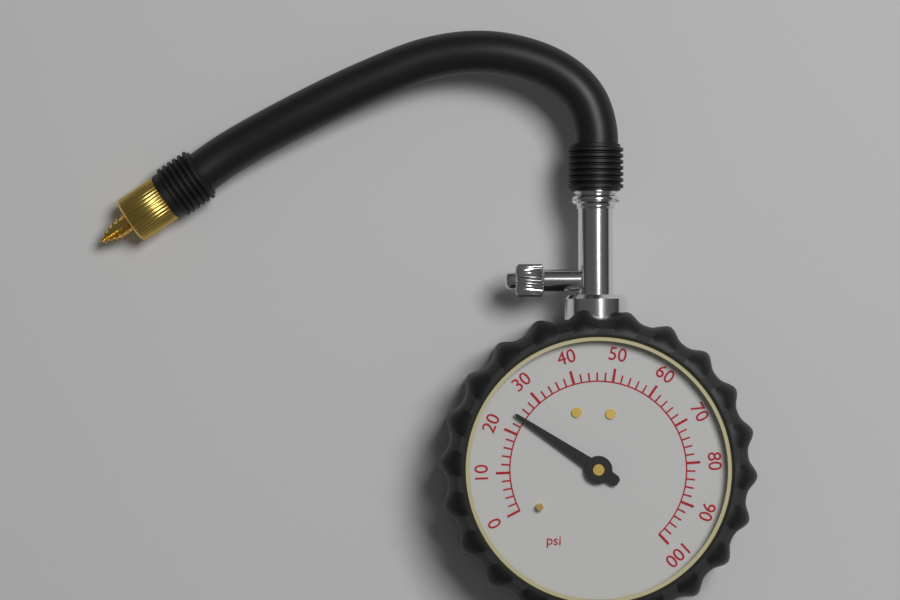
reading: 24 psi
